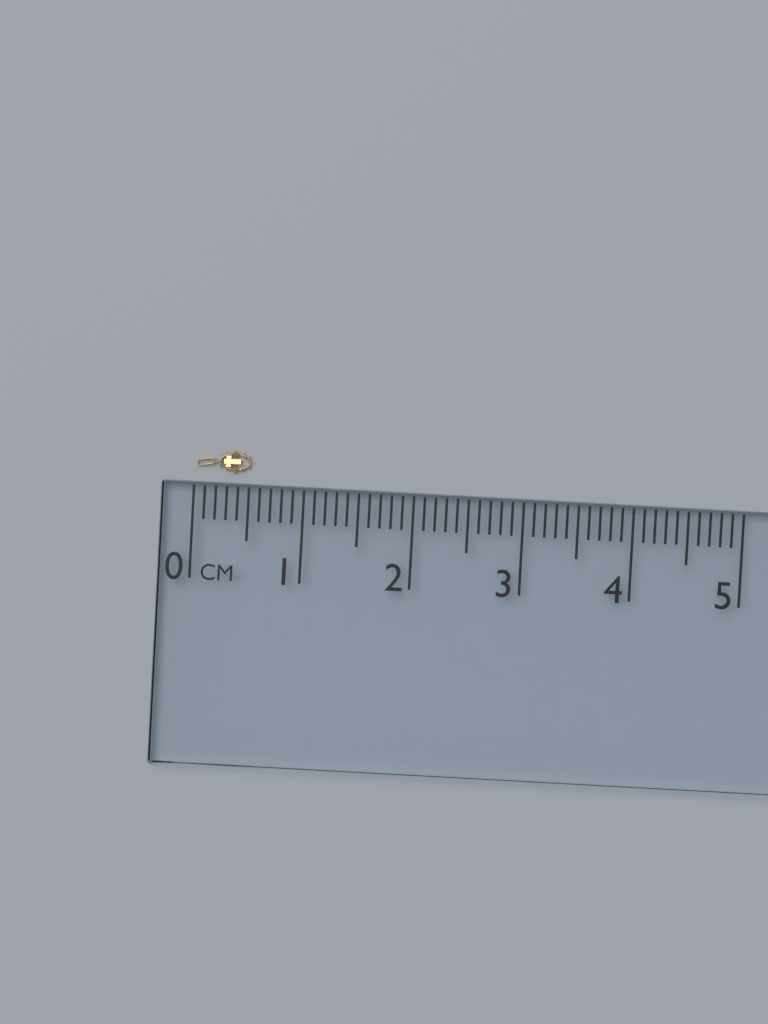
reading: 0.5 cm
